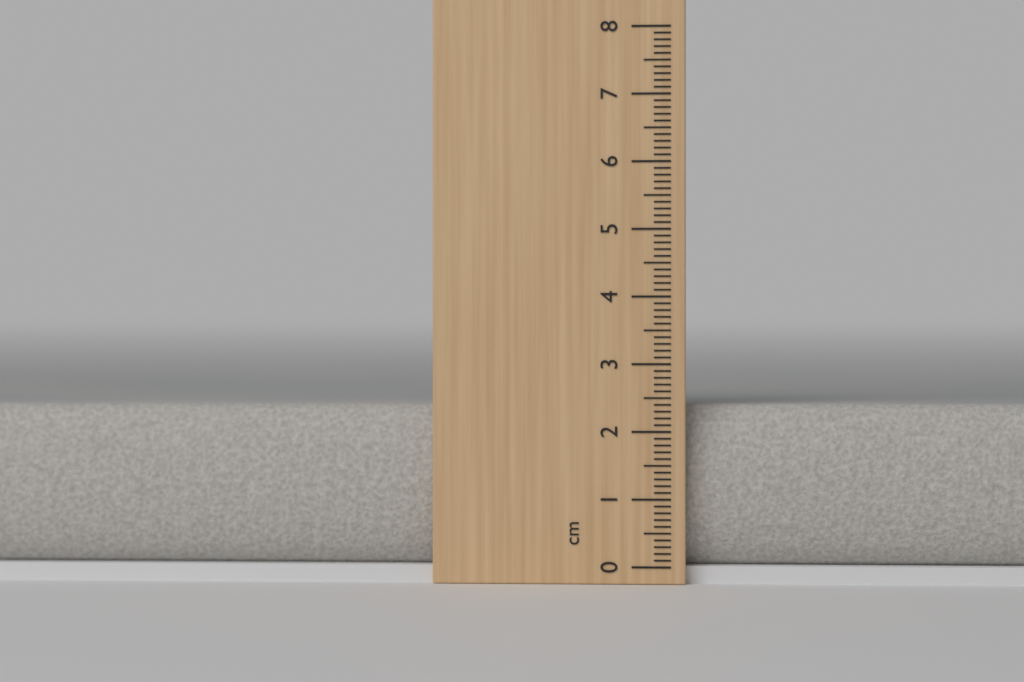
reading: 2.4 cm
